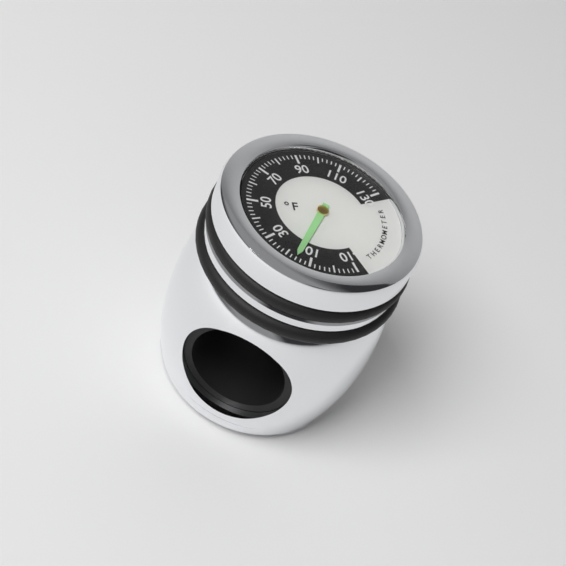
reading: 16 °F
